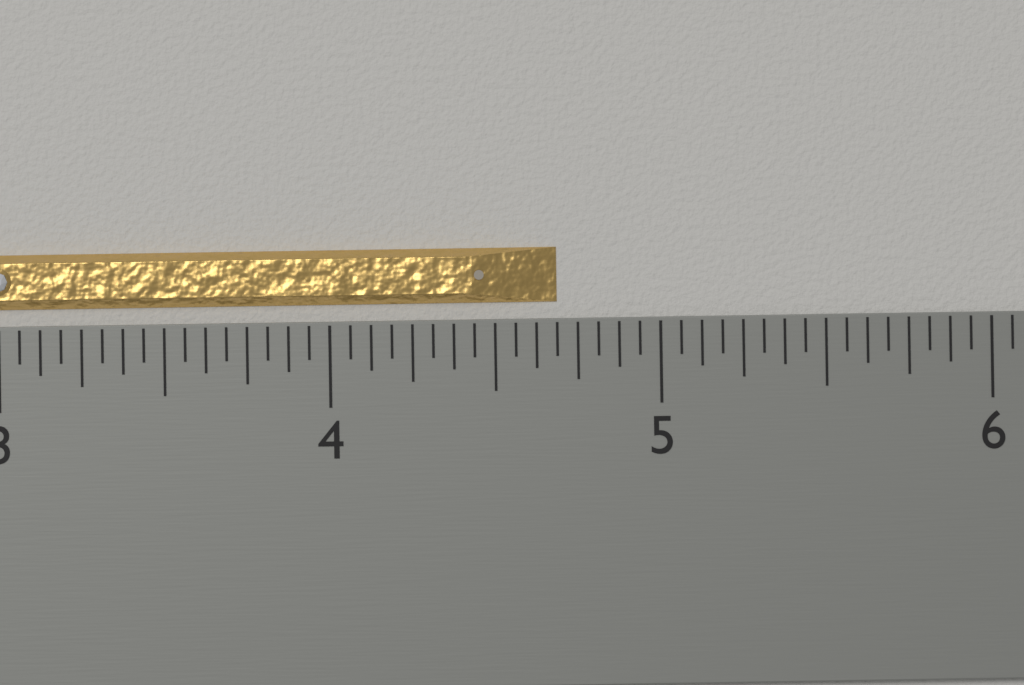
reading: 4.6875 inch
